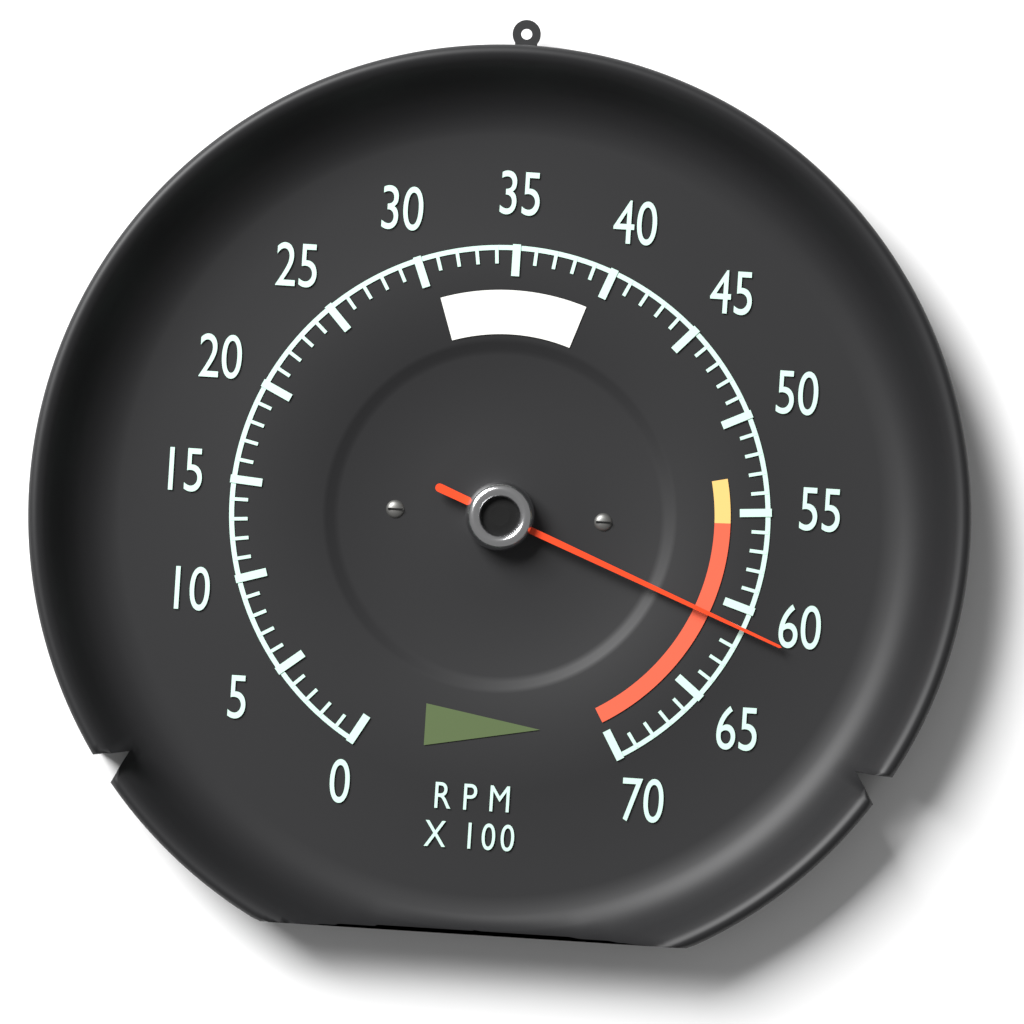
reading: 6100 RPM
